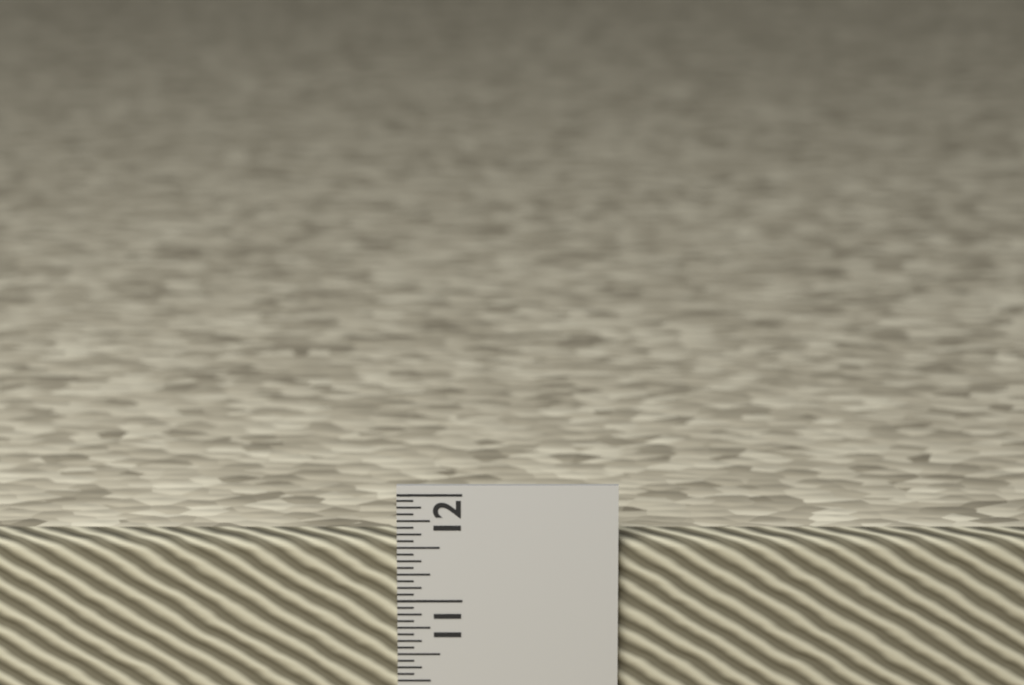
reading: 11.5625 in
